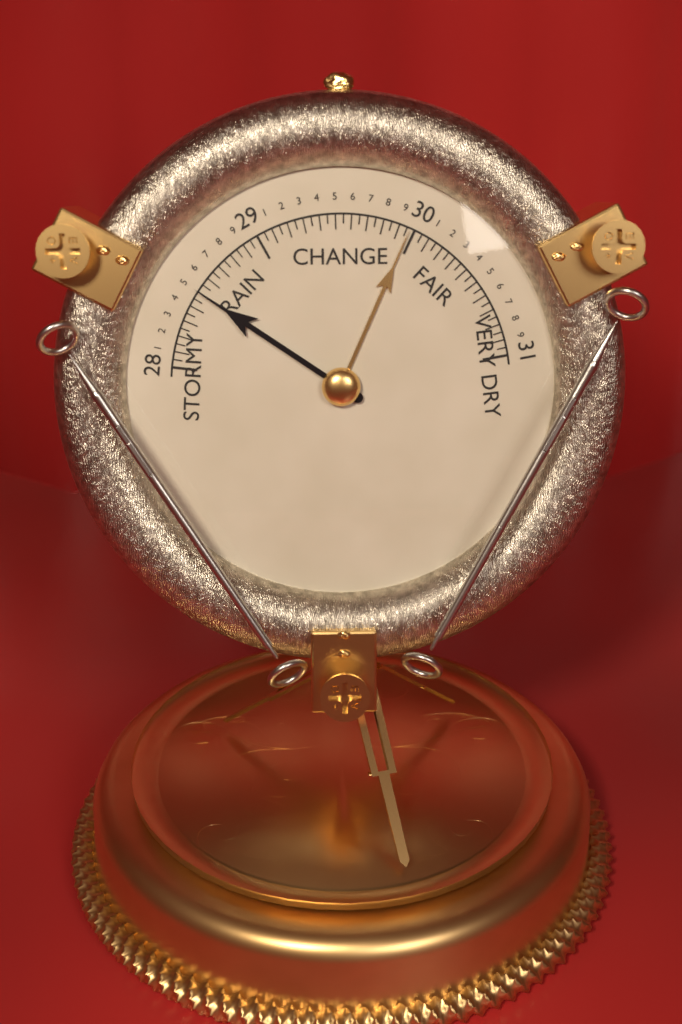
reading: 28.50 (no unit)
